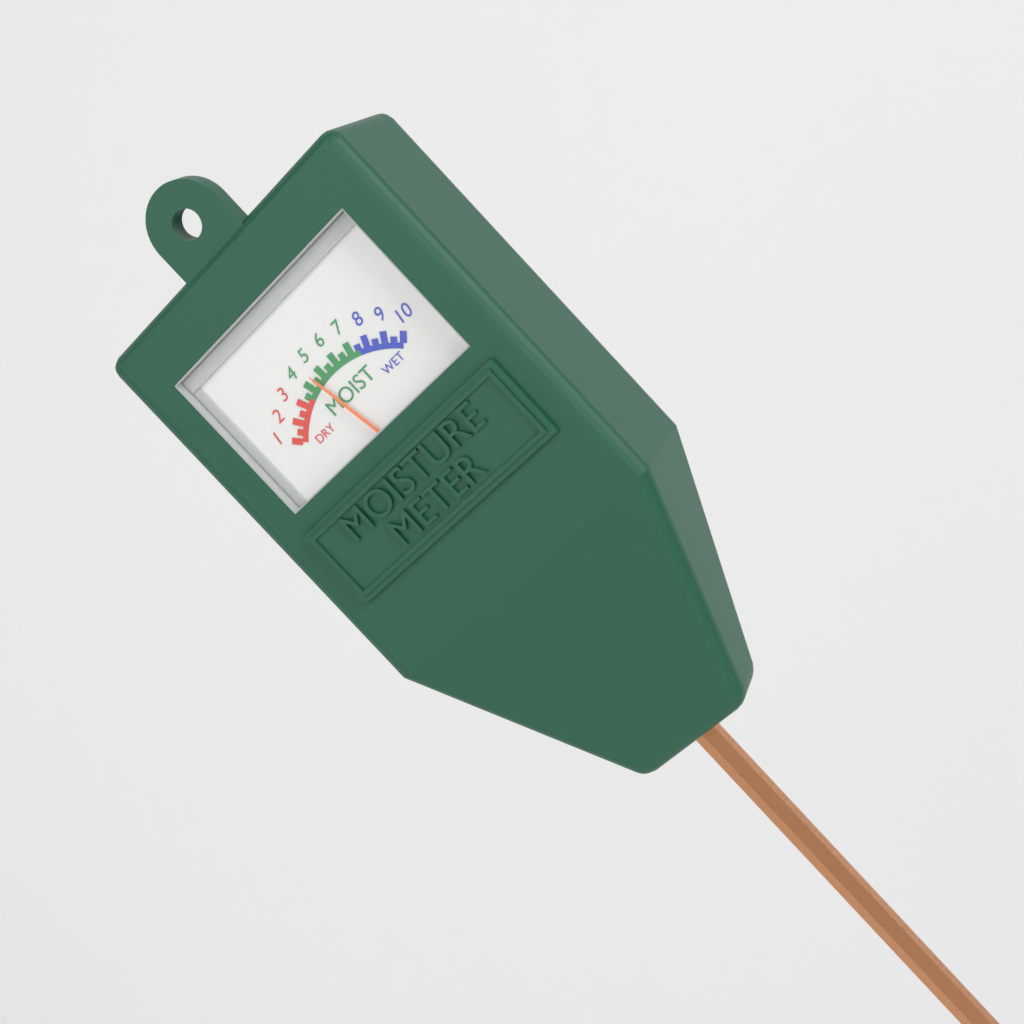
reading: 4.5 (no unit)
